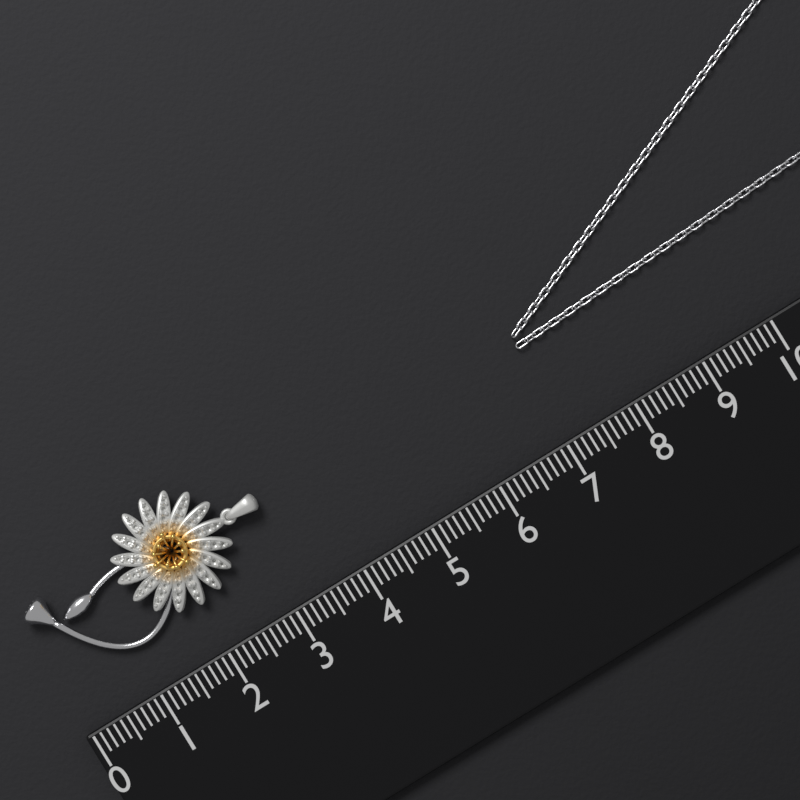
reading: 3.3 (no unit)
